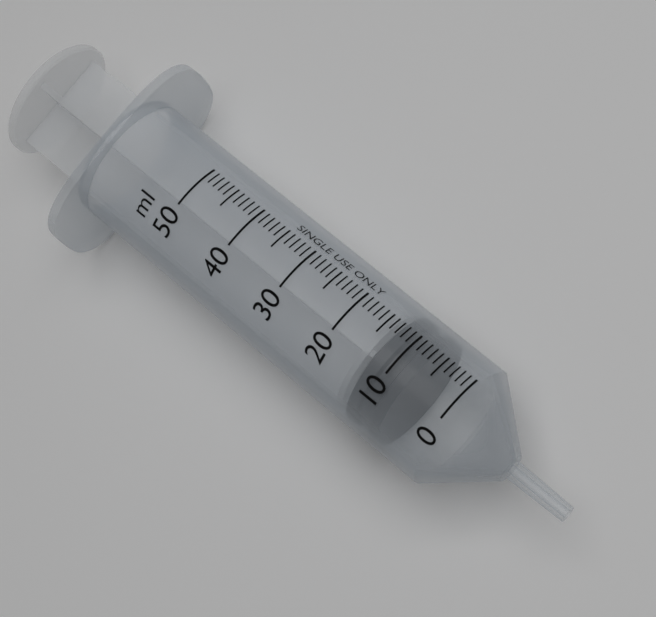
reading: 7 ml
